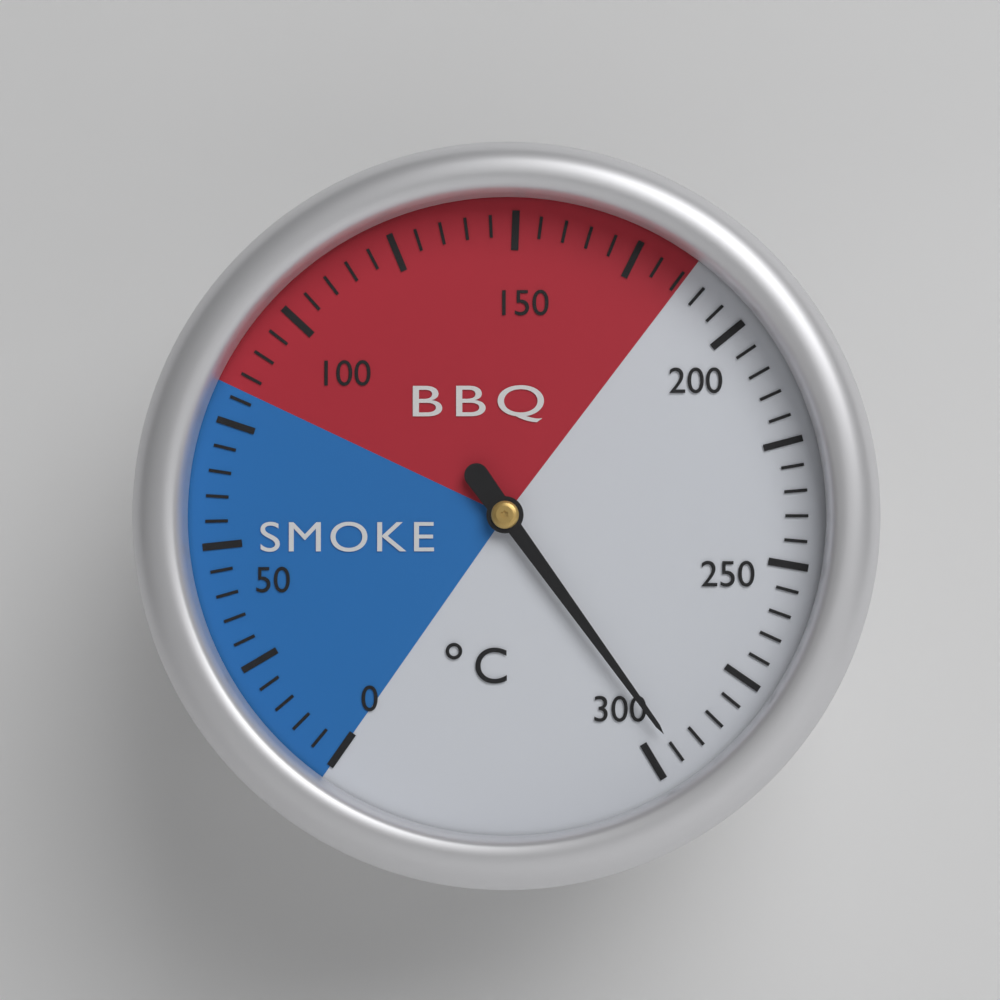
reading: 295 °C
